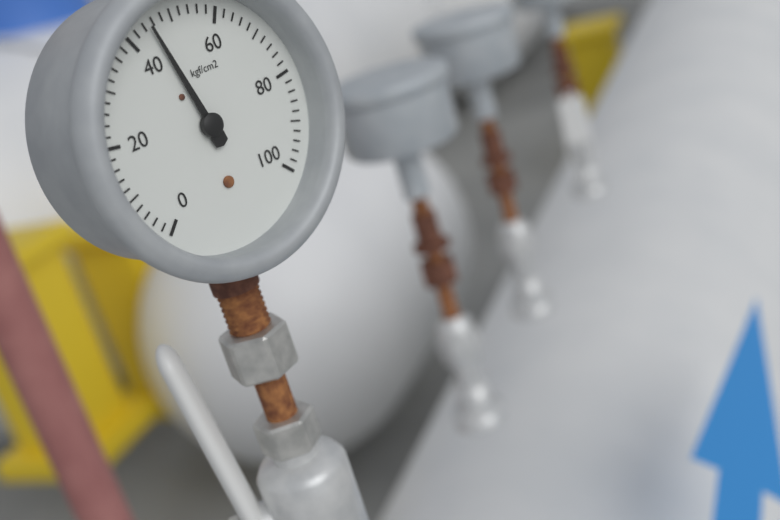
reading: 45 kgf/cm2
